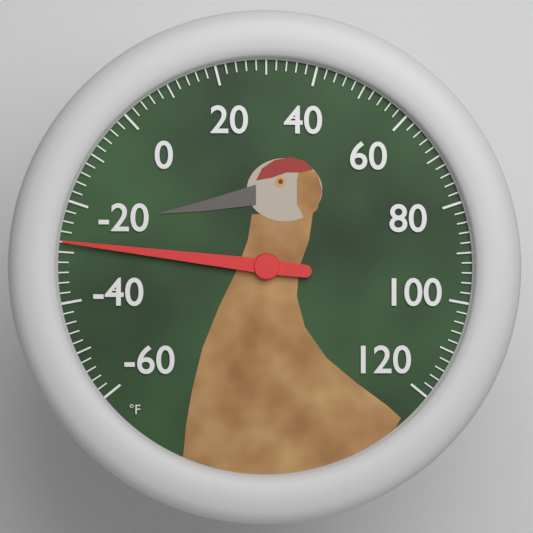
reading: -28 °F
